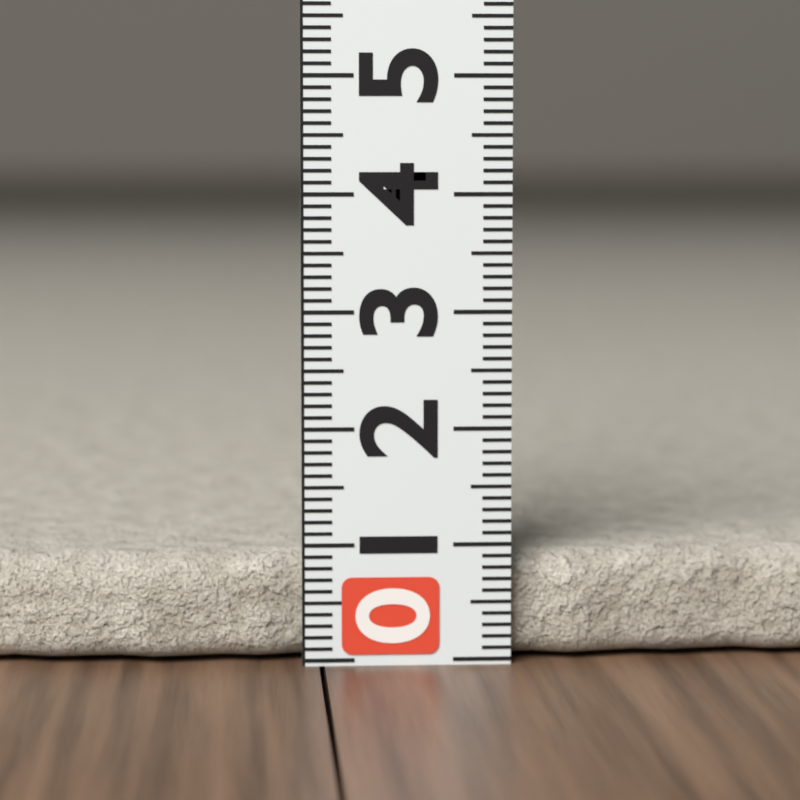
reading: 0.9 (no unit)
